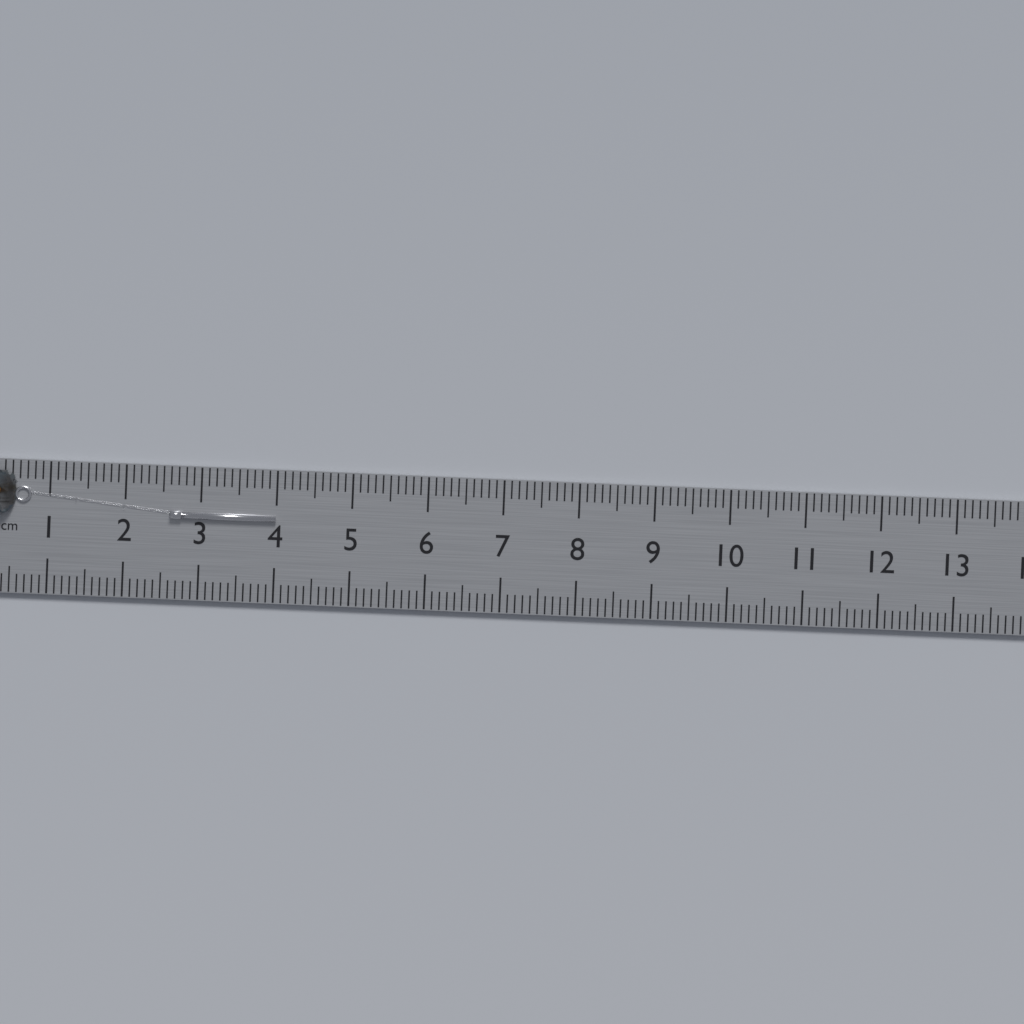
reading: 4.0 cm
